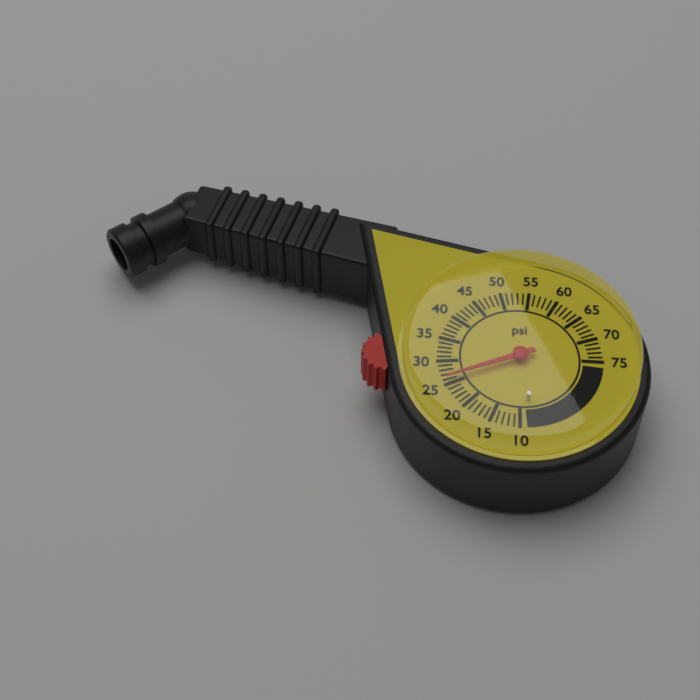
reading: 26 psi
